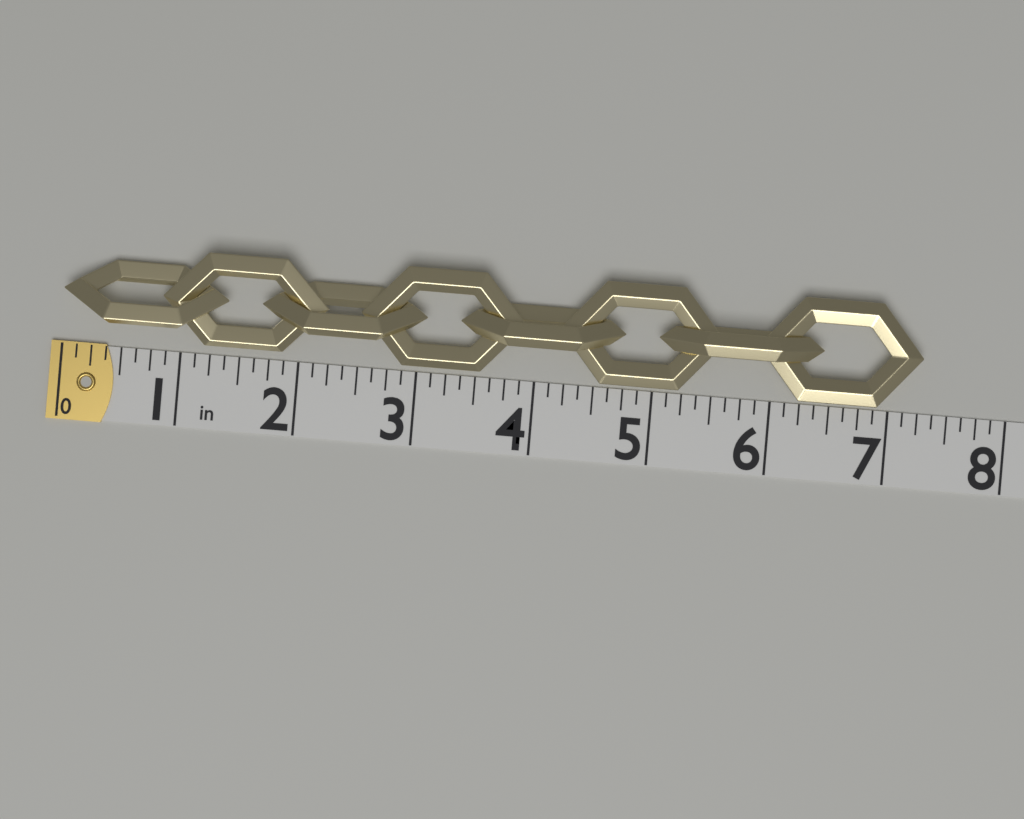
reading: 7.250 in
